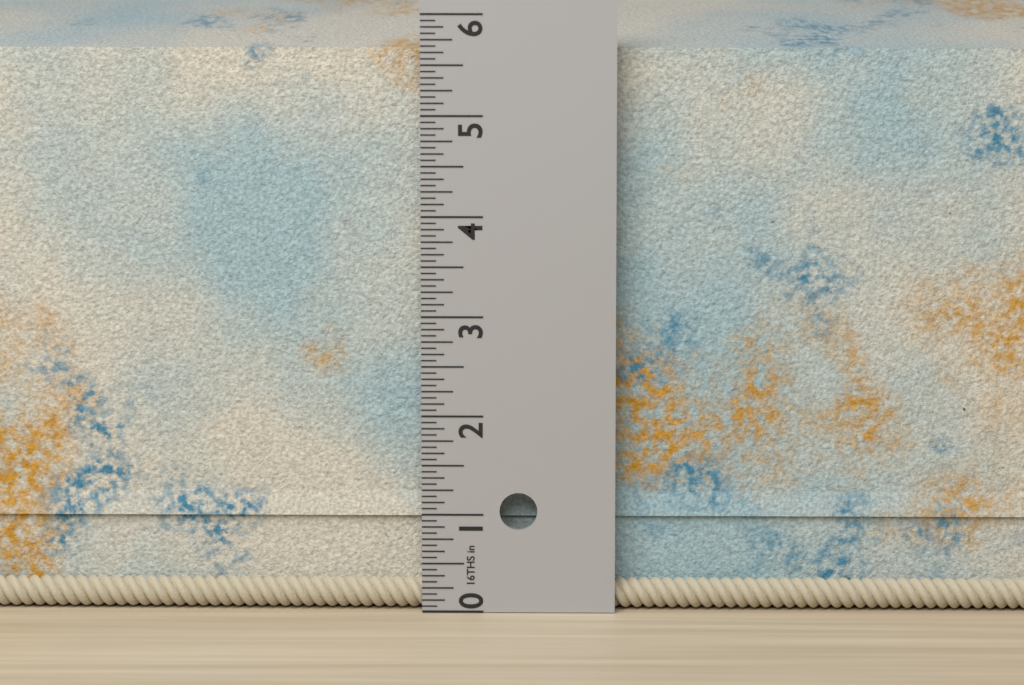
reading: 5.8125 in
